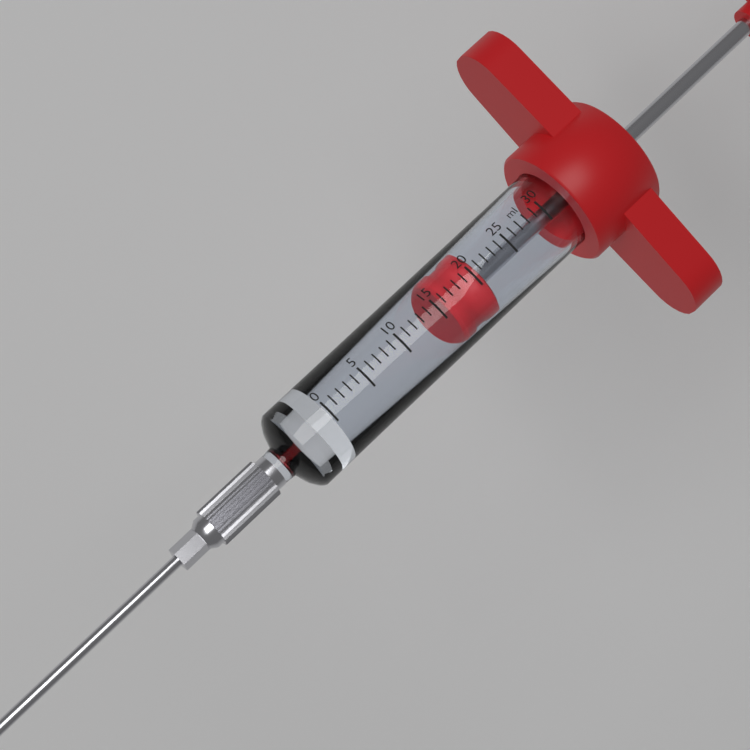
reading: 16 ml
